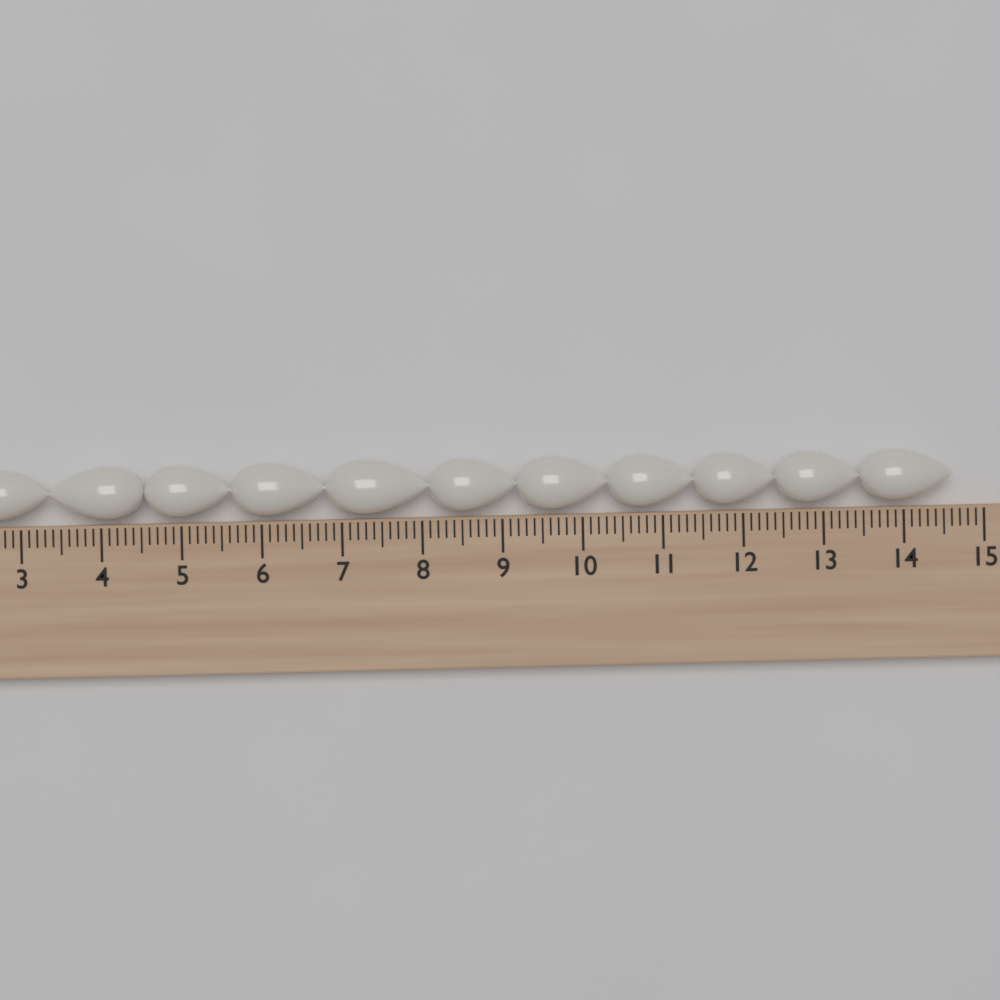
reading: 14.6 cm
